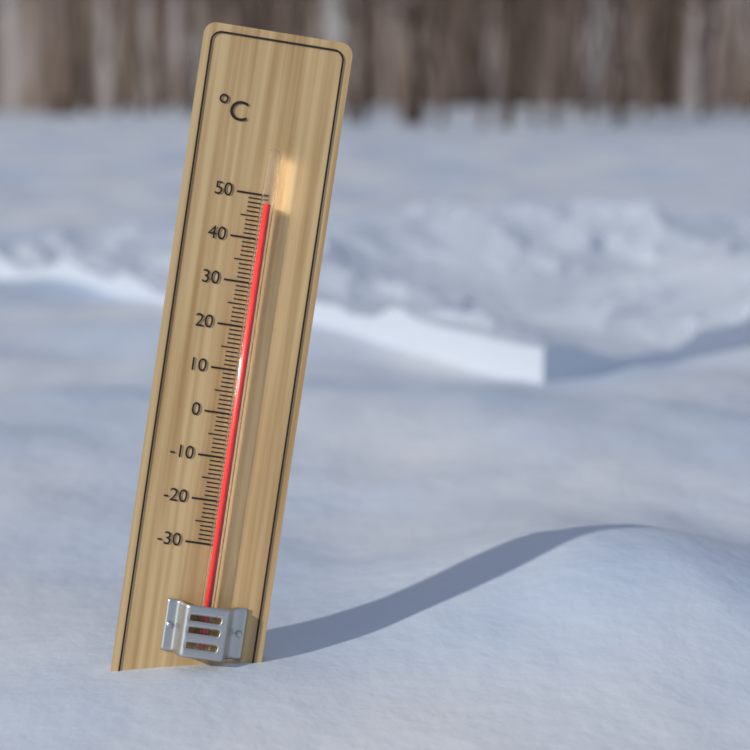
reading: 48 °C
